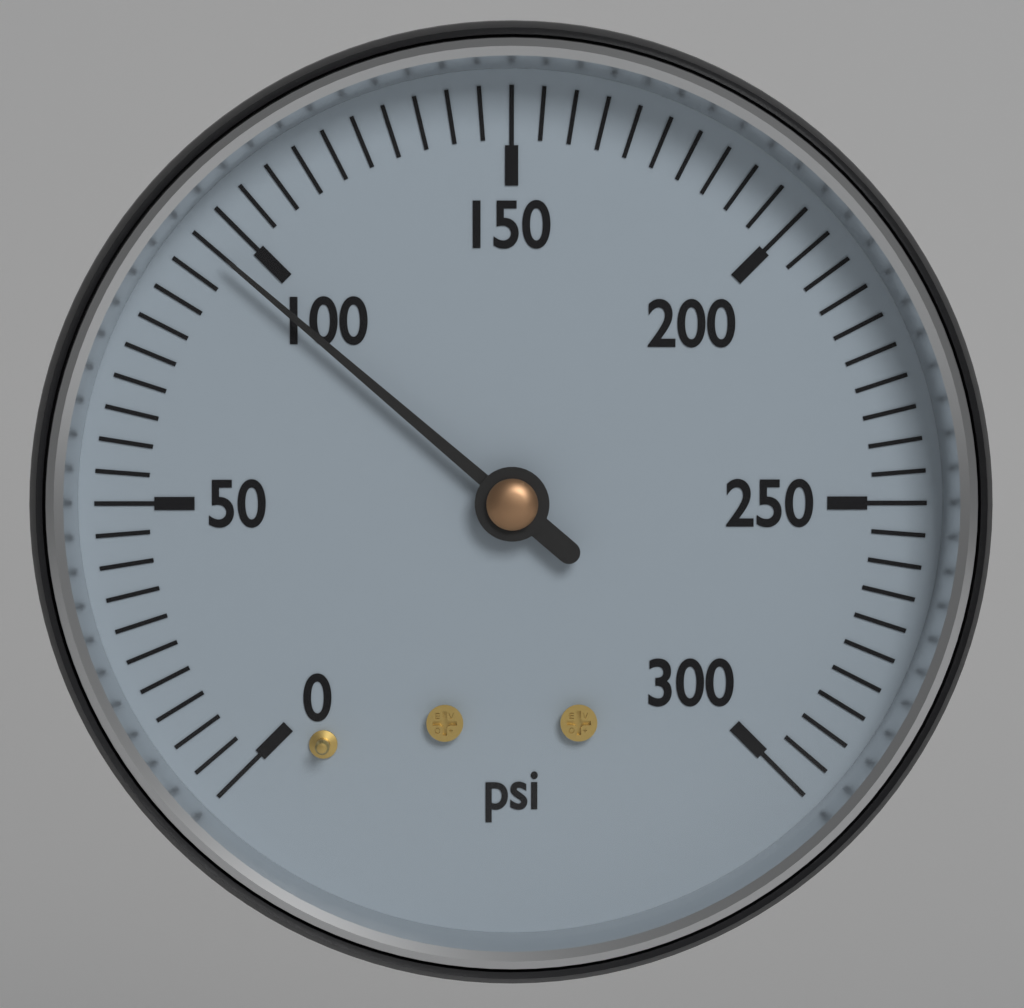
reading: 95 psi
